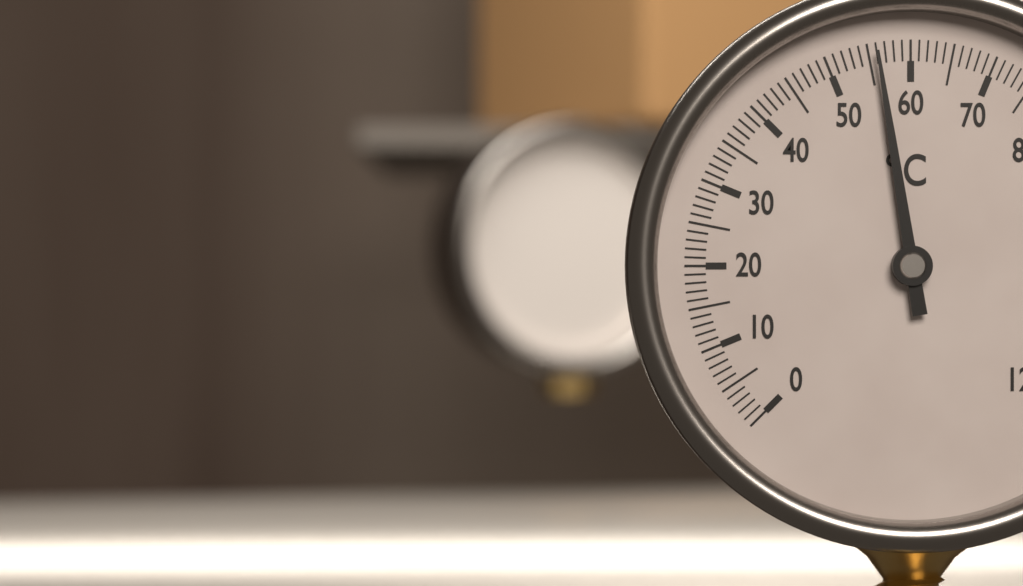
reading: 56 °C
